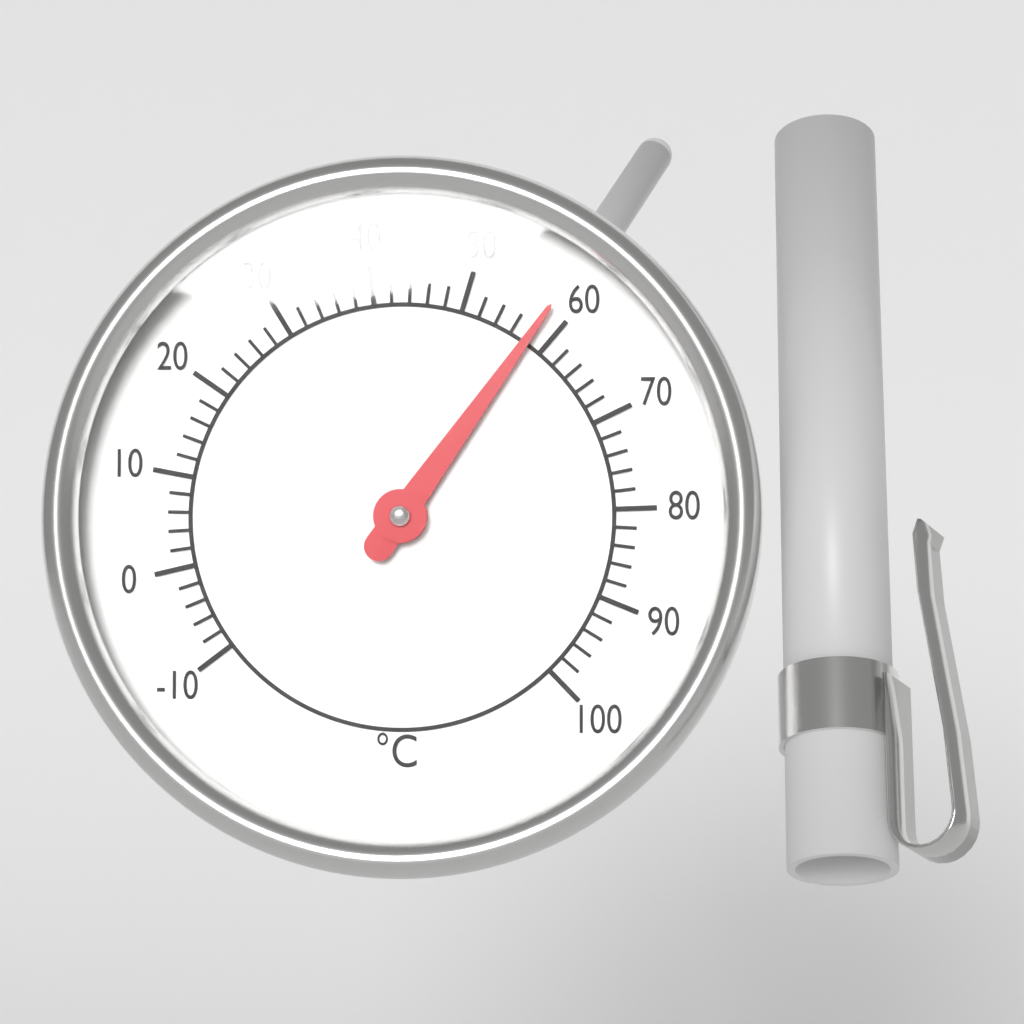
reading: 58 °C
